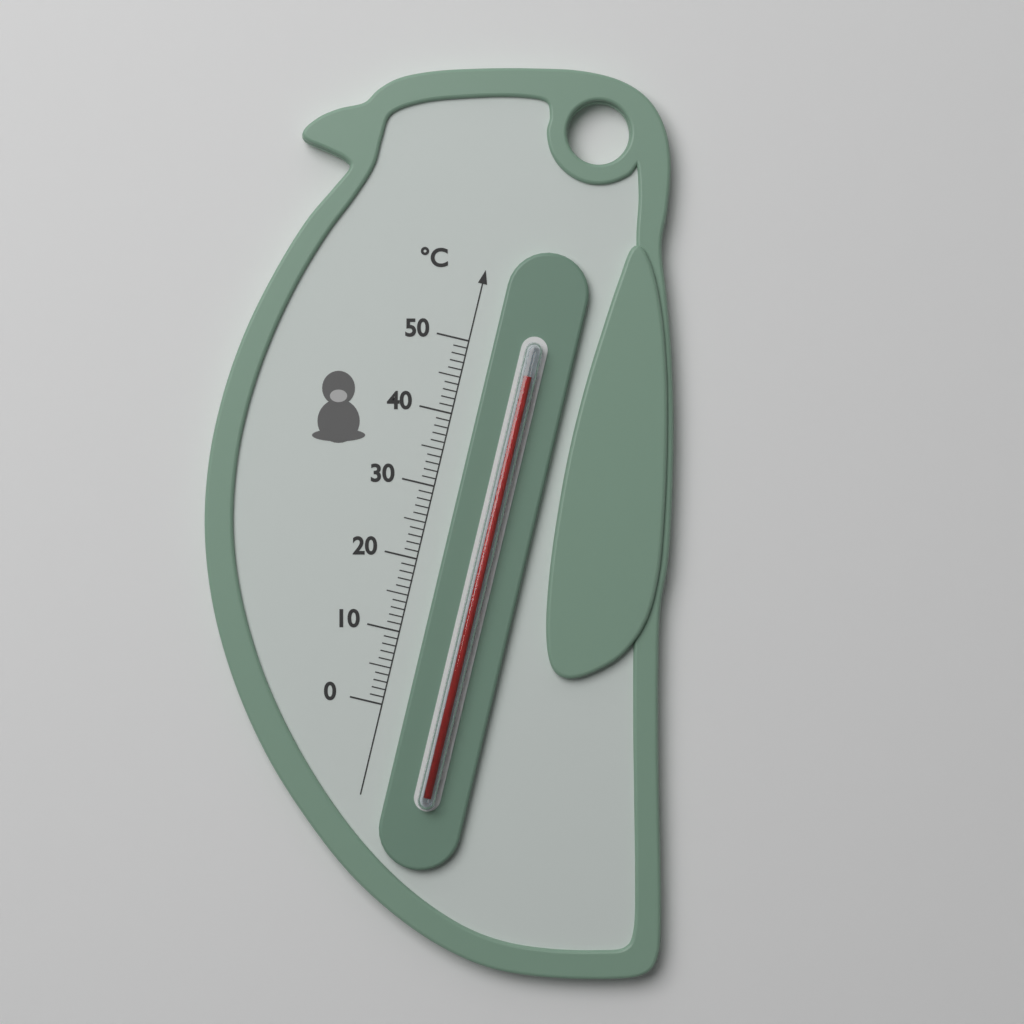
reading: 47 °C
